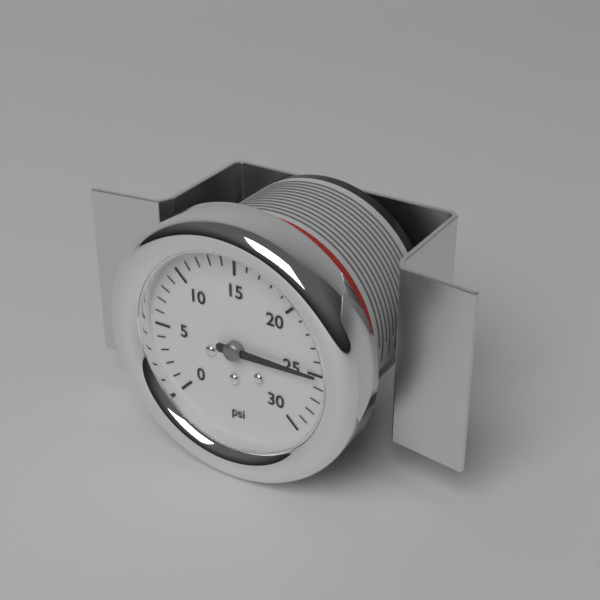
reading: 25 psi
